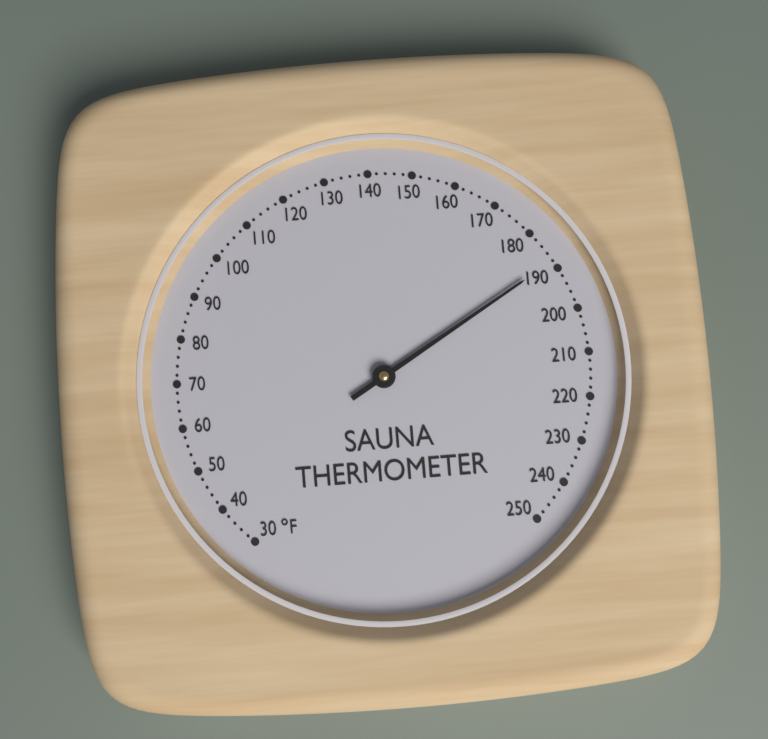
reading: 188 °F
